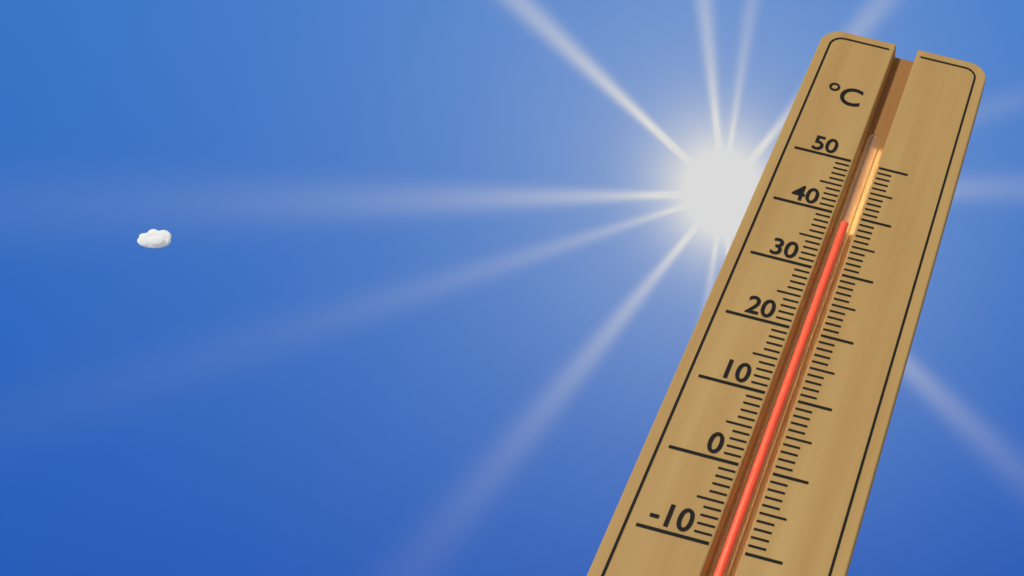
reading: 39 °C
